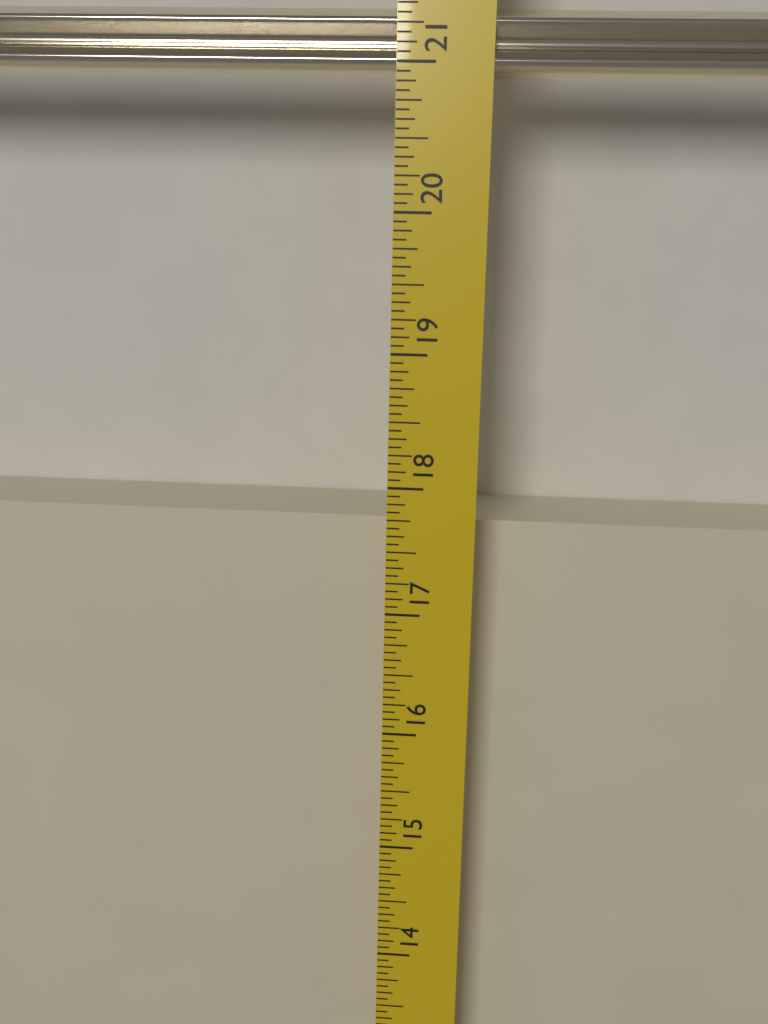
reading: 17.6250 in
